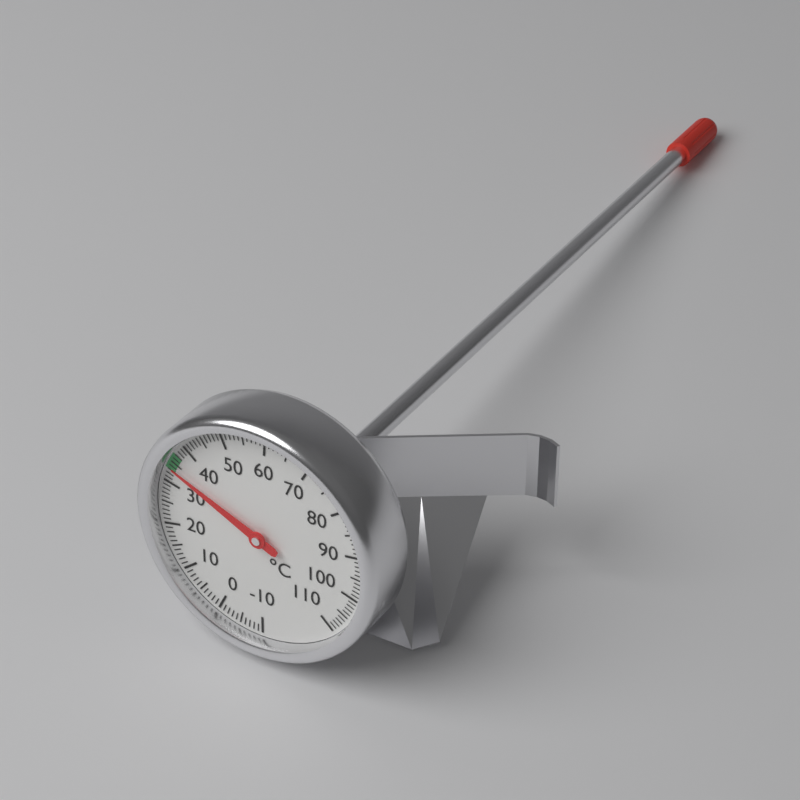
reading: 34 °C
